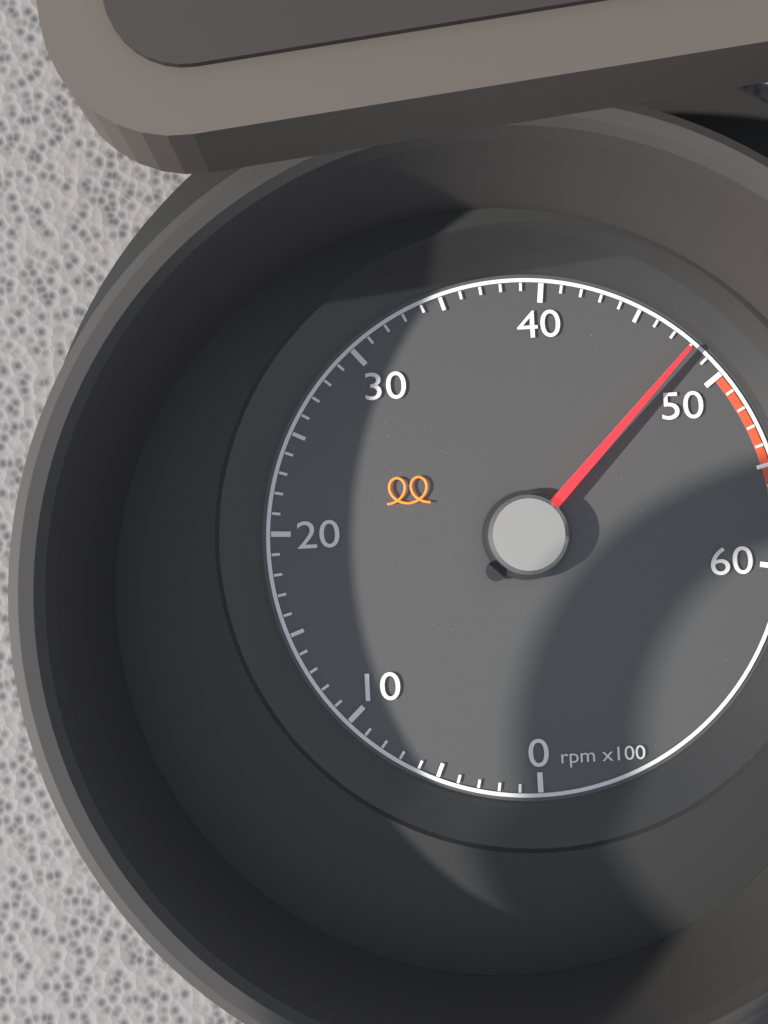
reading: 4800 rpm
